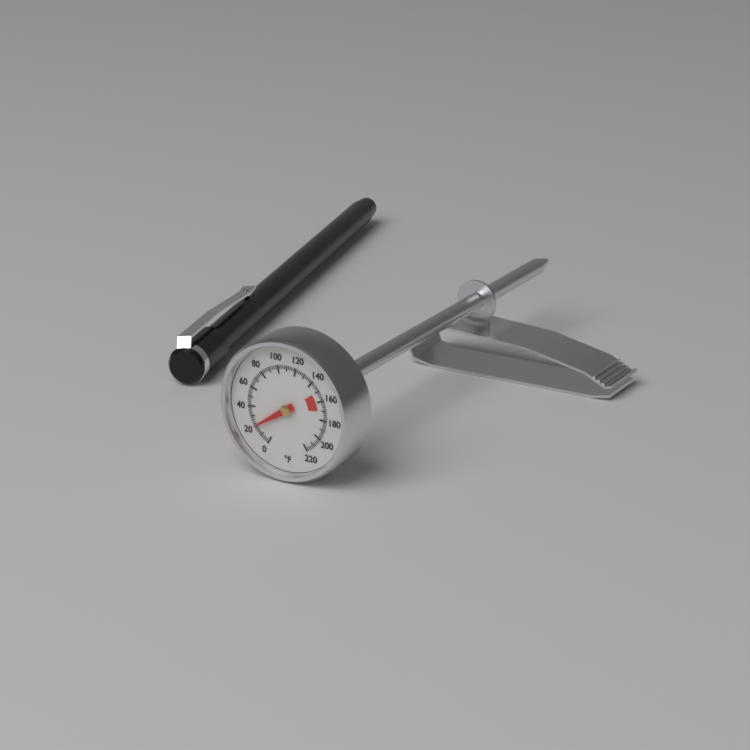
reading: 20 °F
